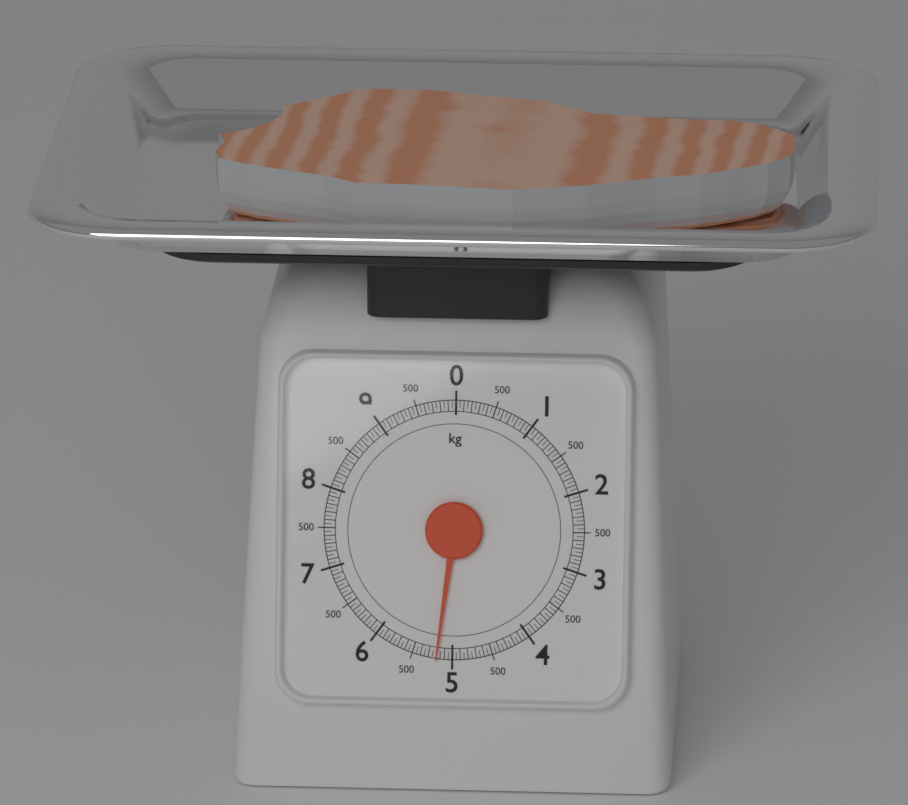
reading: 5.20 kg
